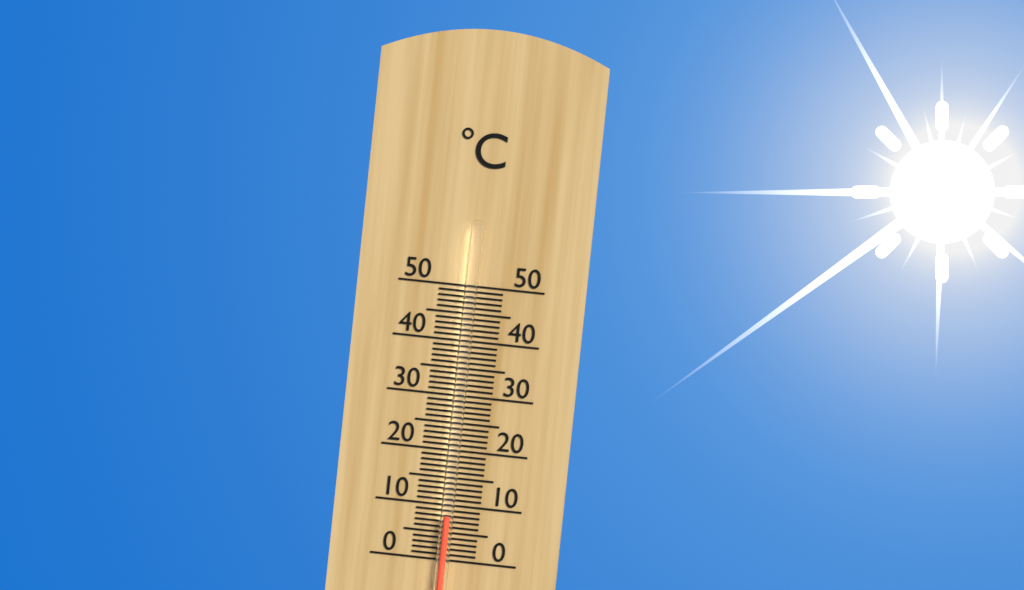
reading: 8 °C
